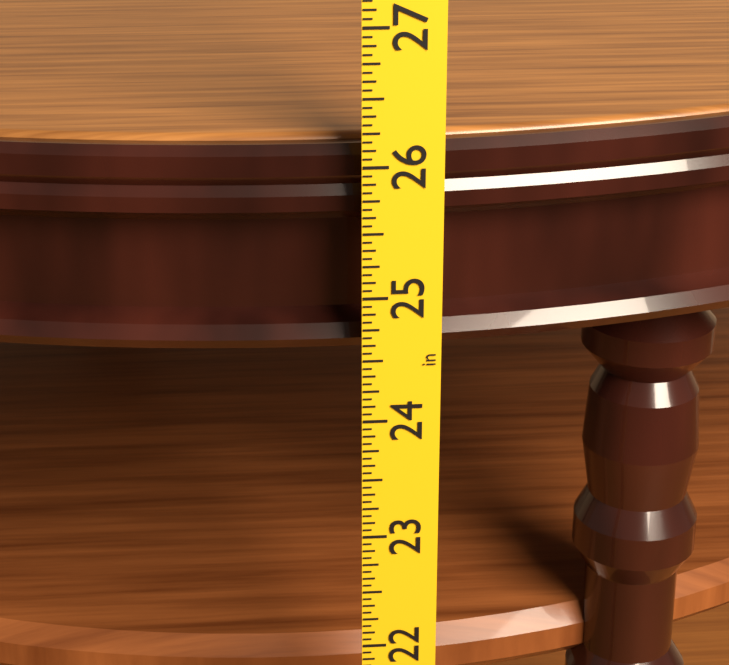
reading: 26.1250 in
